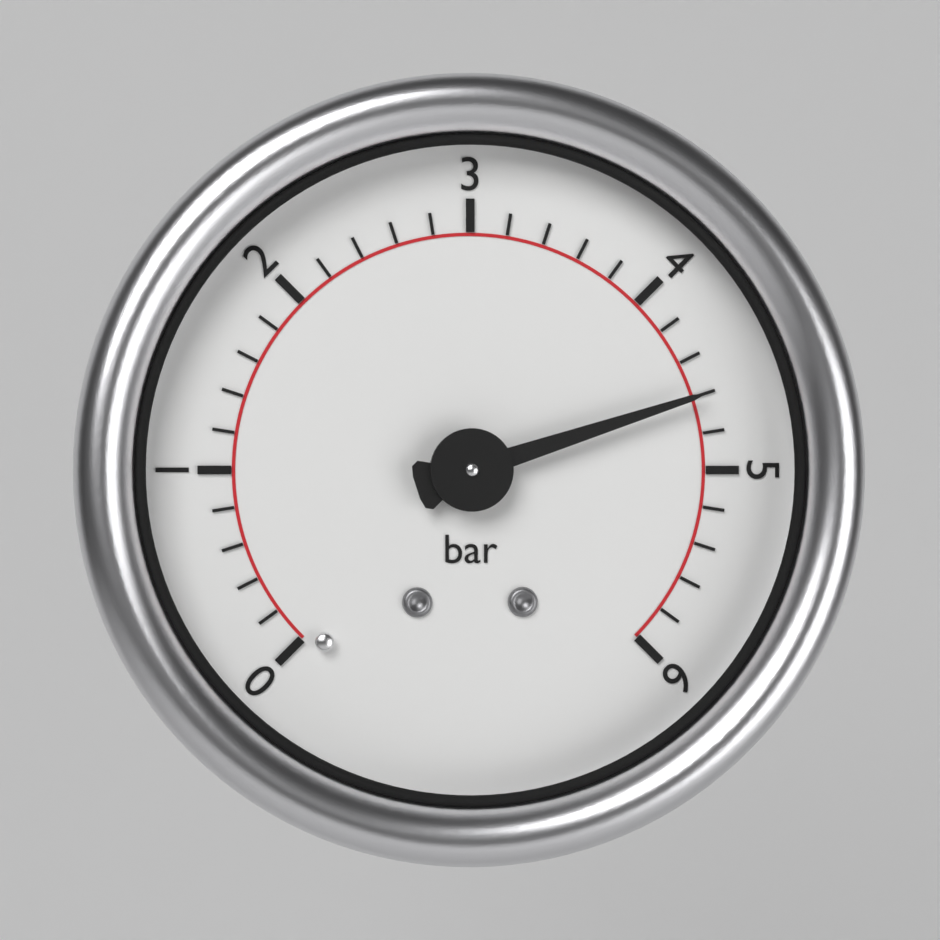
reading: 4.6 bar
